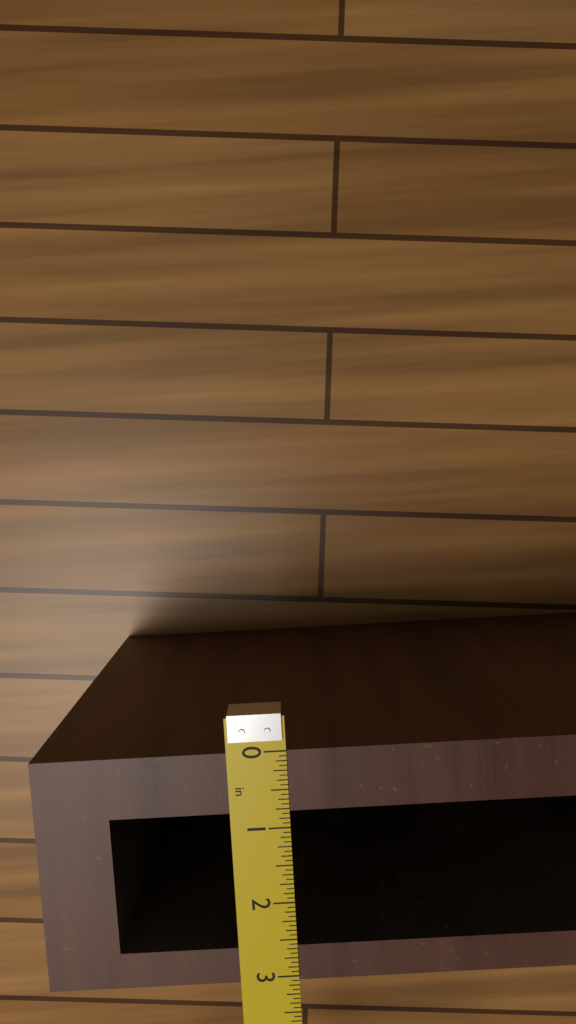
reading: 3.0625 in
